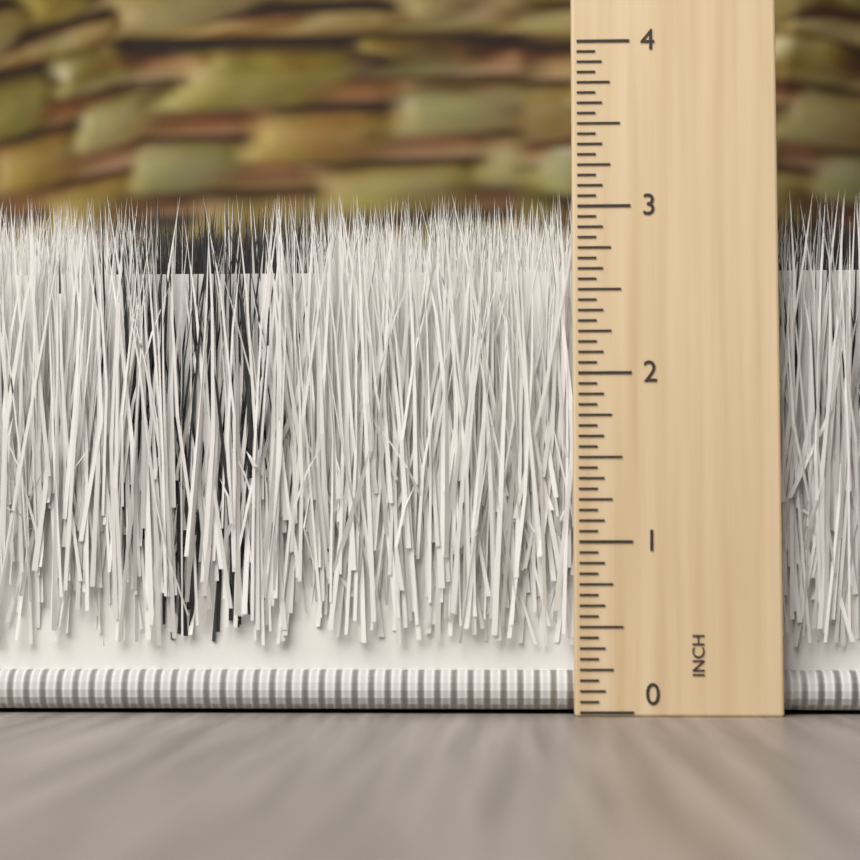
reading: 3.1250 inch
